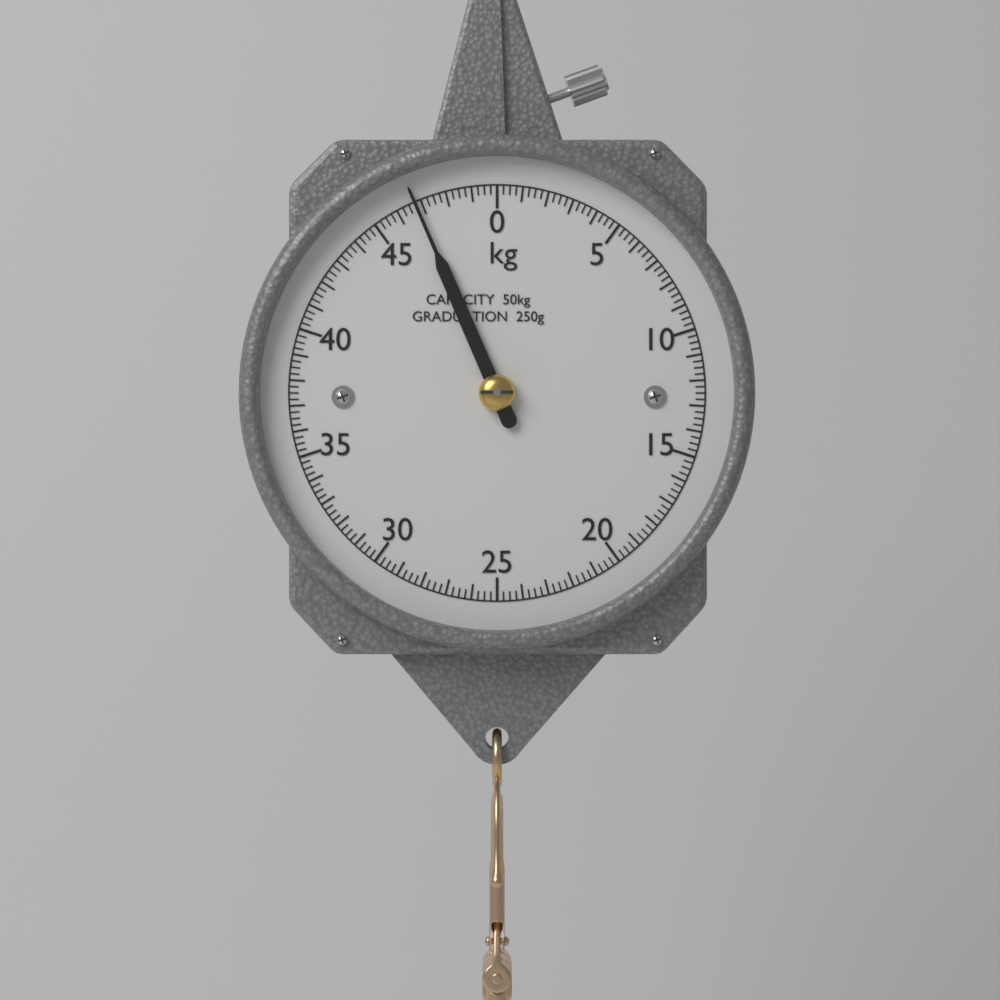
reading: 46.75 kg
